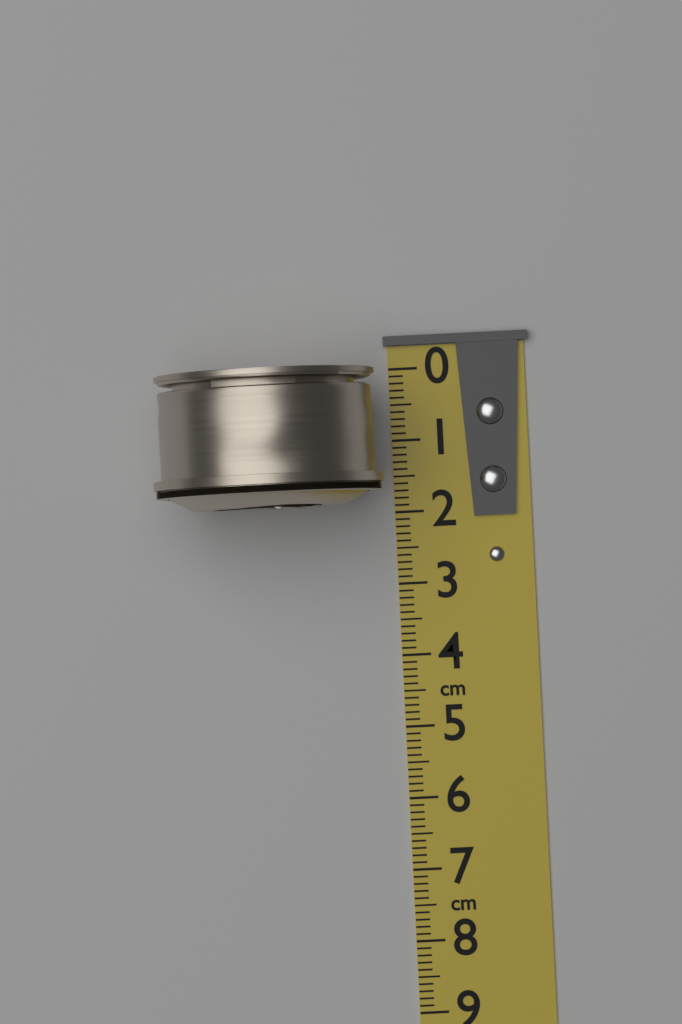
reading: 1.9 cm
